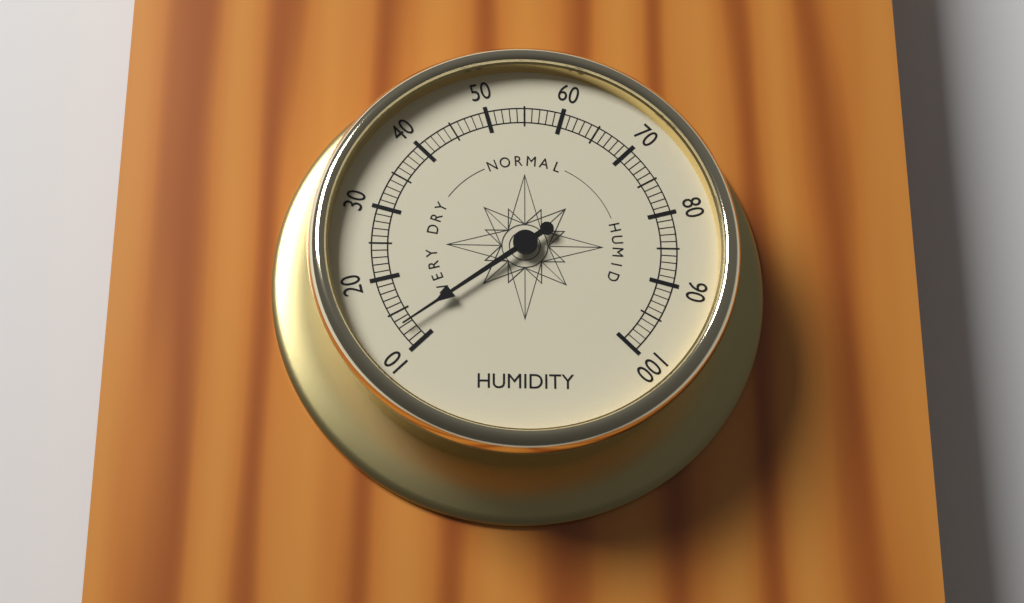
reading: 13 (no unit)
